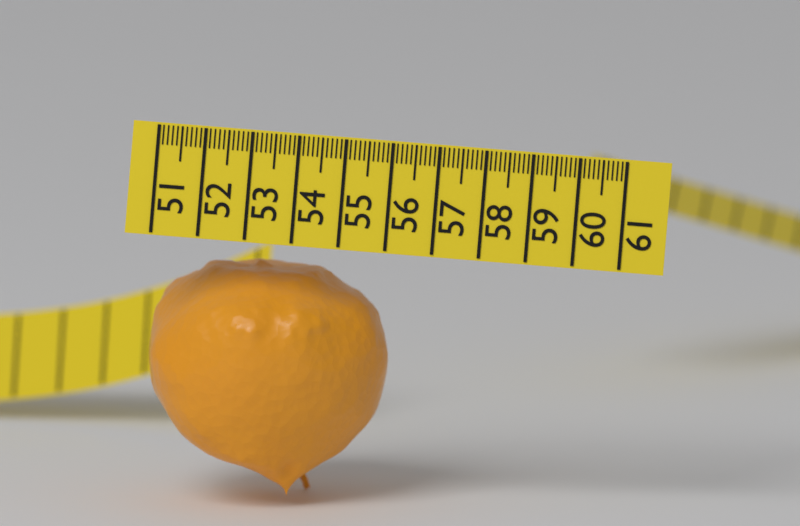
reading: 56.1 (no unit)
